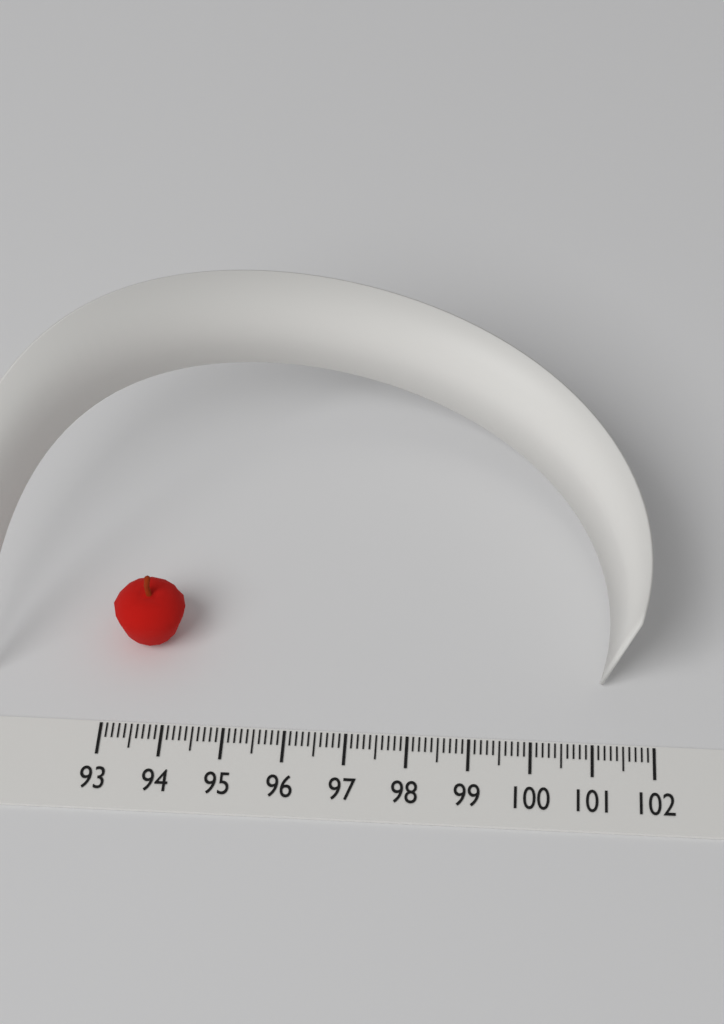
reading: 94.2 (no unit)
